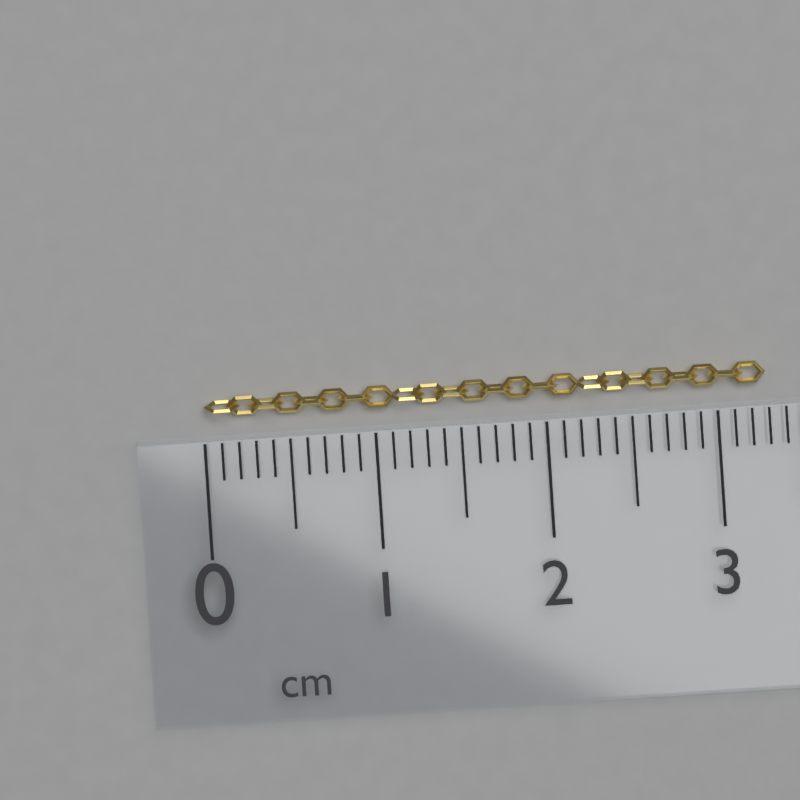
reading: 3.3 cm
